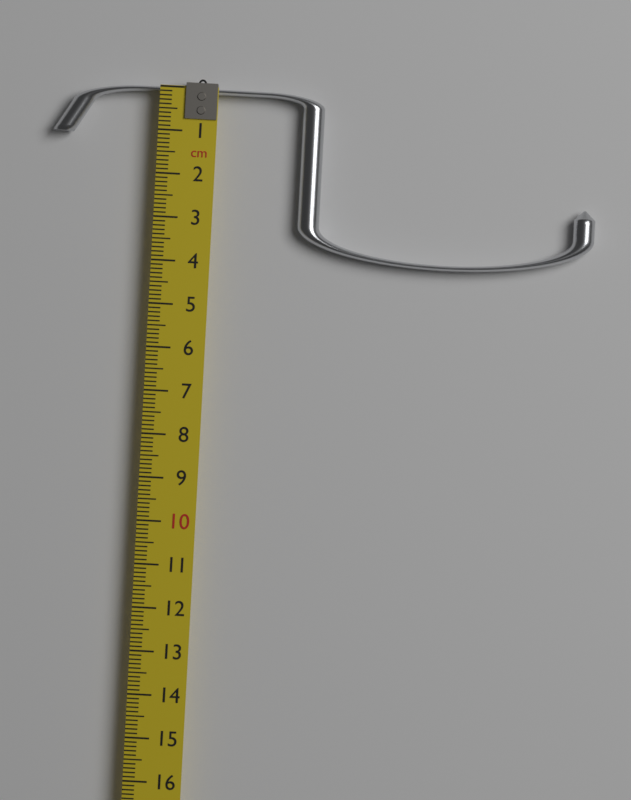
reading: 3.9 cm
